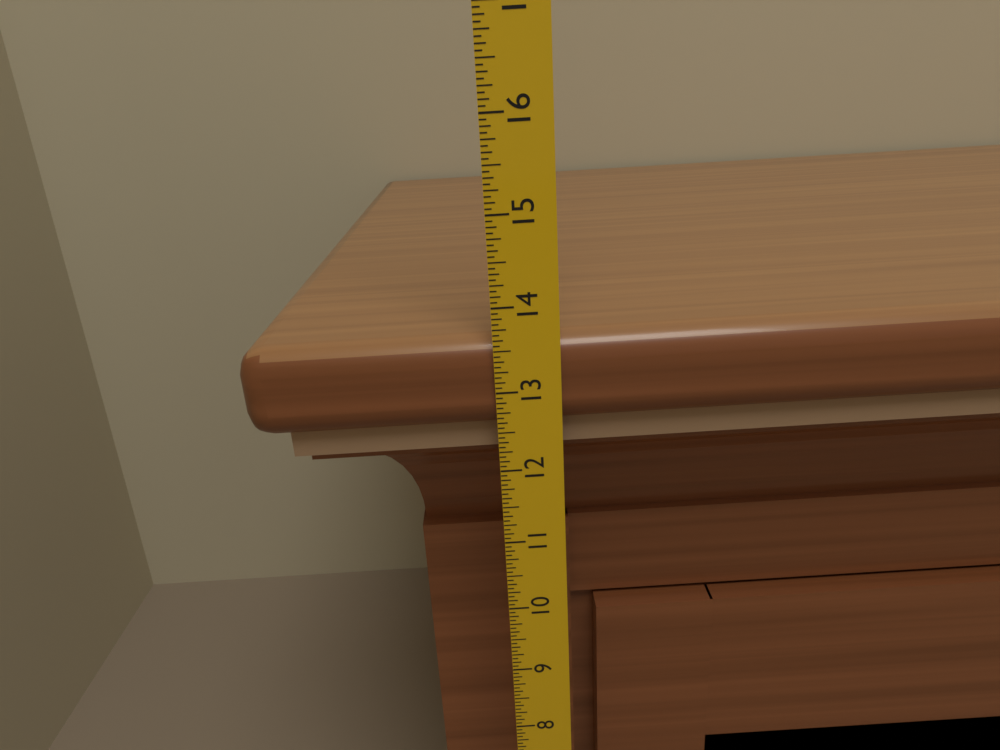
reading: 13.6250 in
